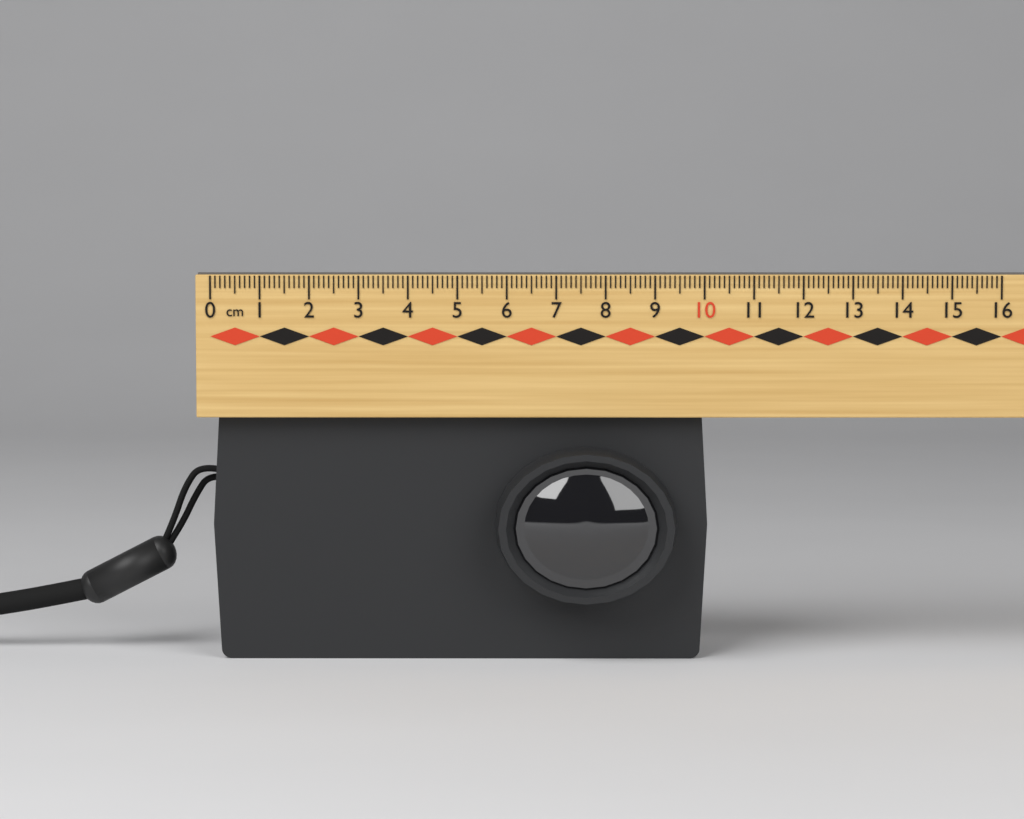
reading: 10.1 cm
